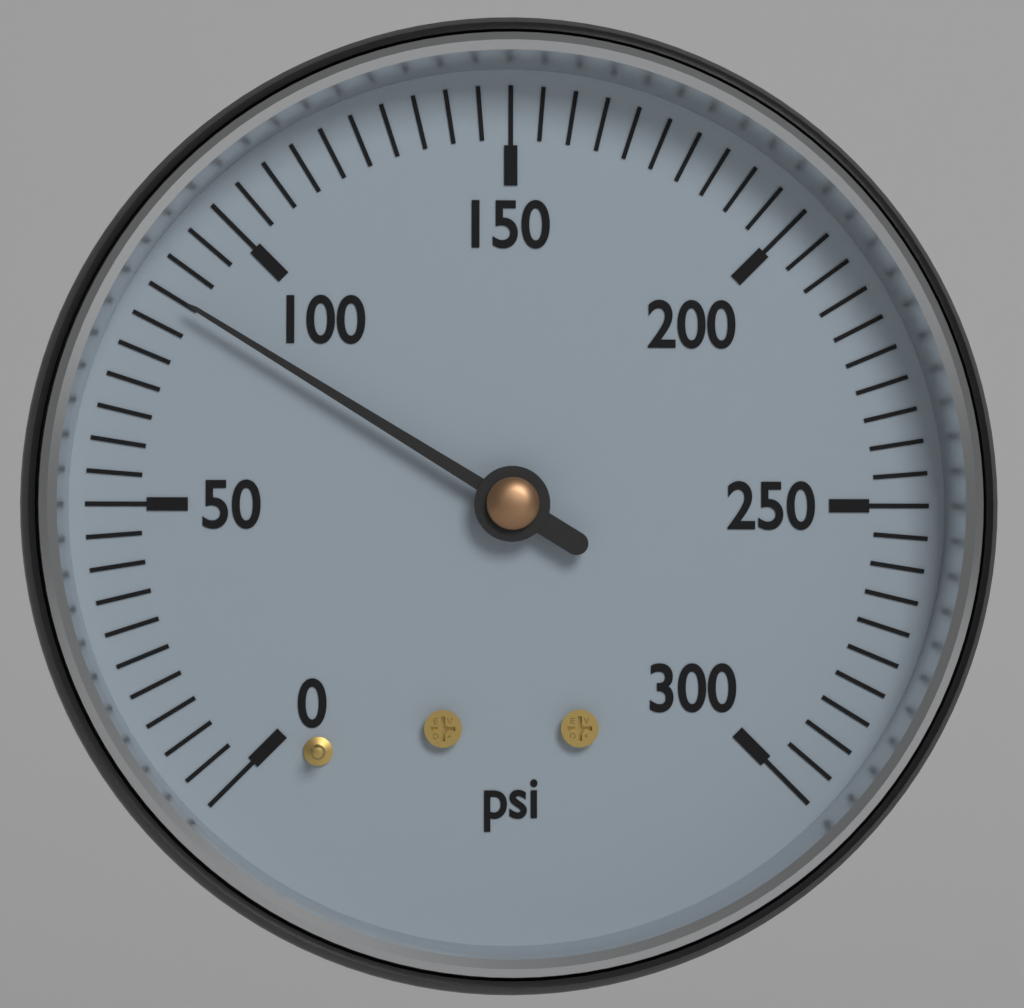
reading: 85 psi
